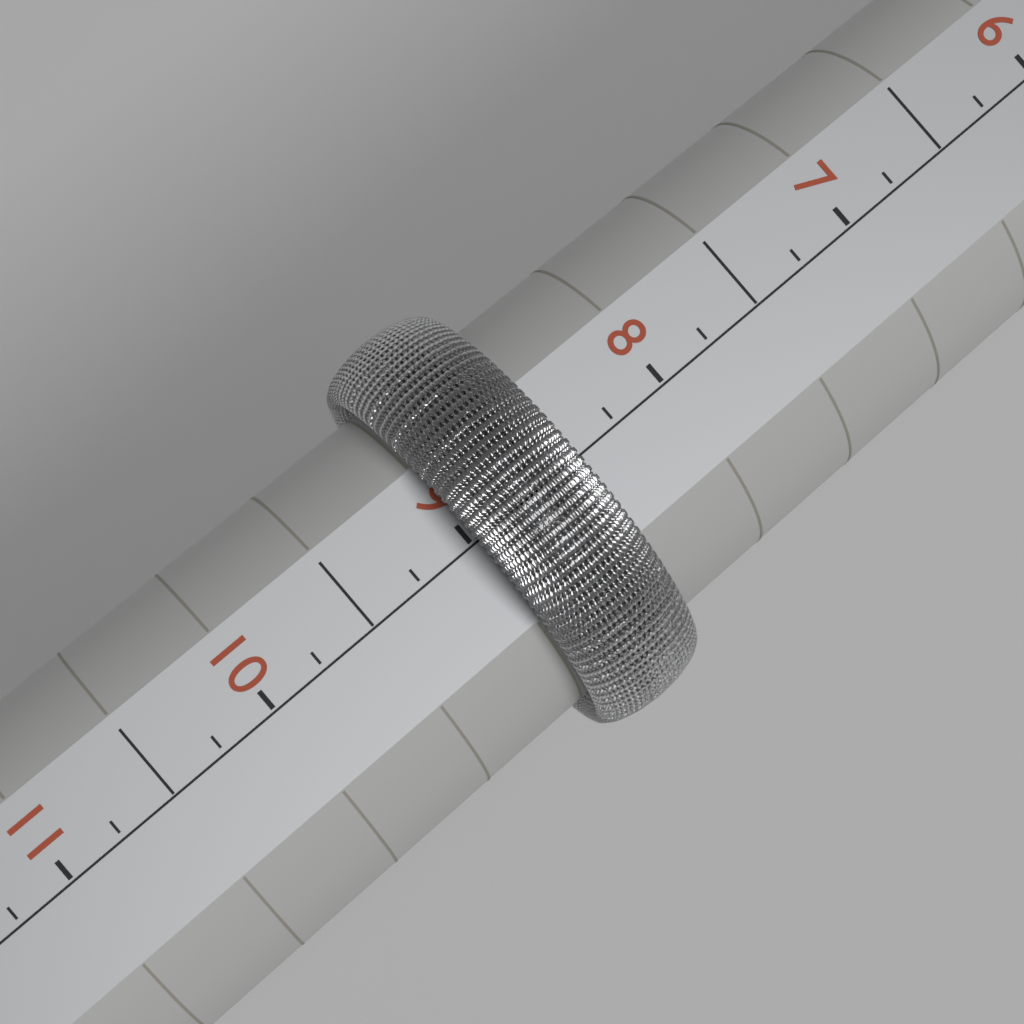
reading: 9.00 (no unit)
